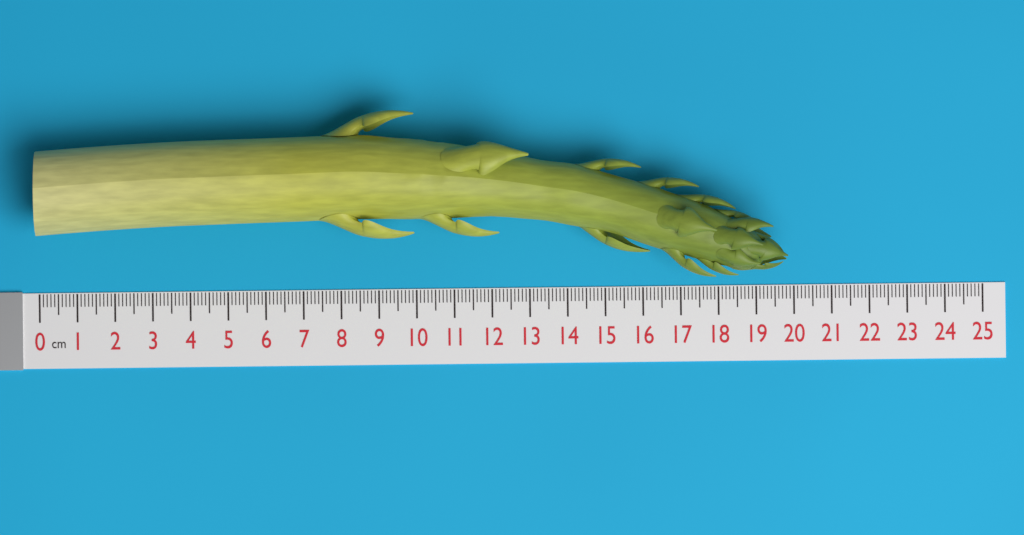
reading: 19.8 cm
